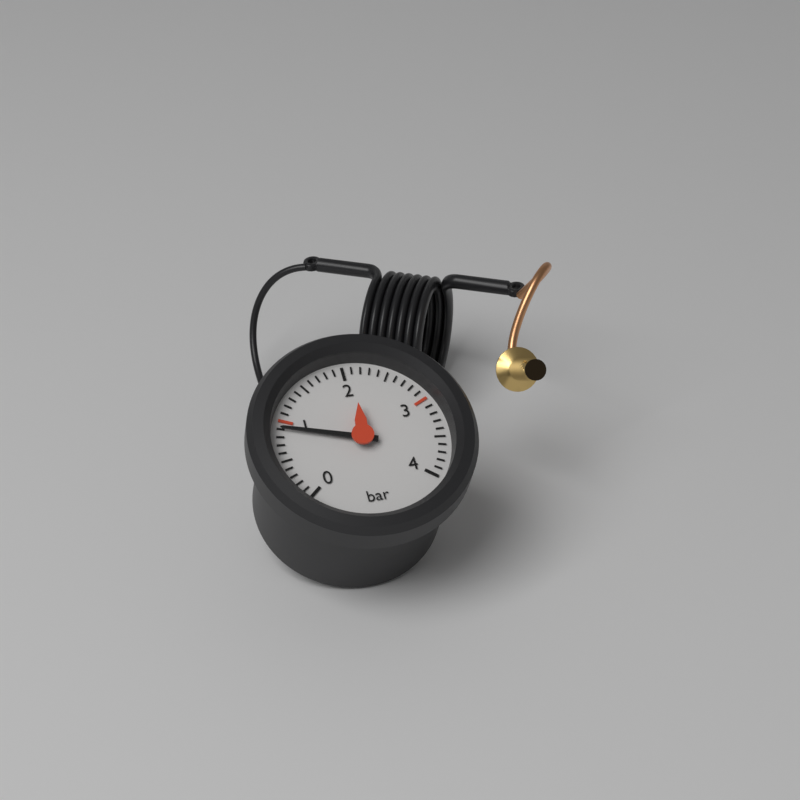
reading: 0.9 bar
